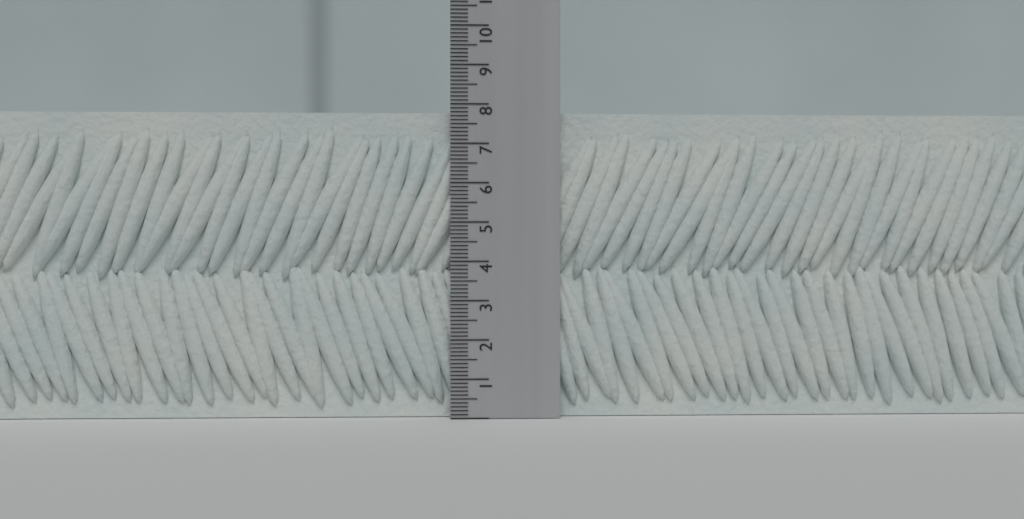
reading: 7.8 (no unit)
